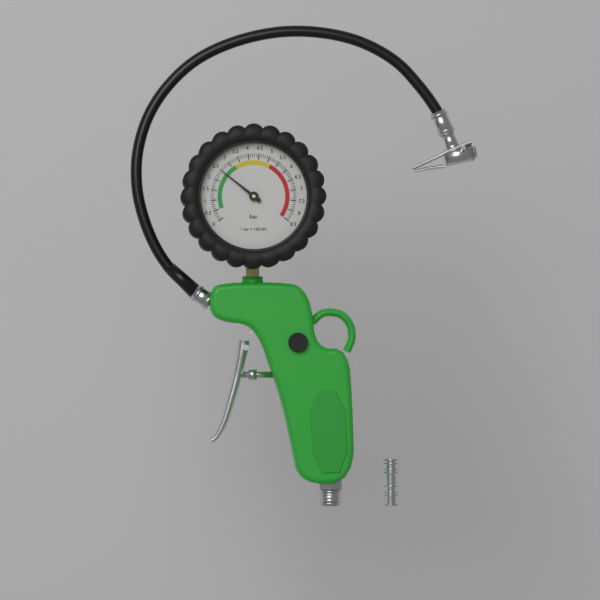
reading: 2.5 bar
